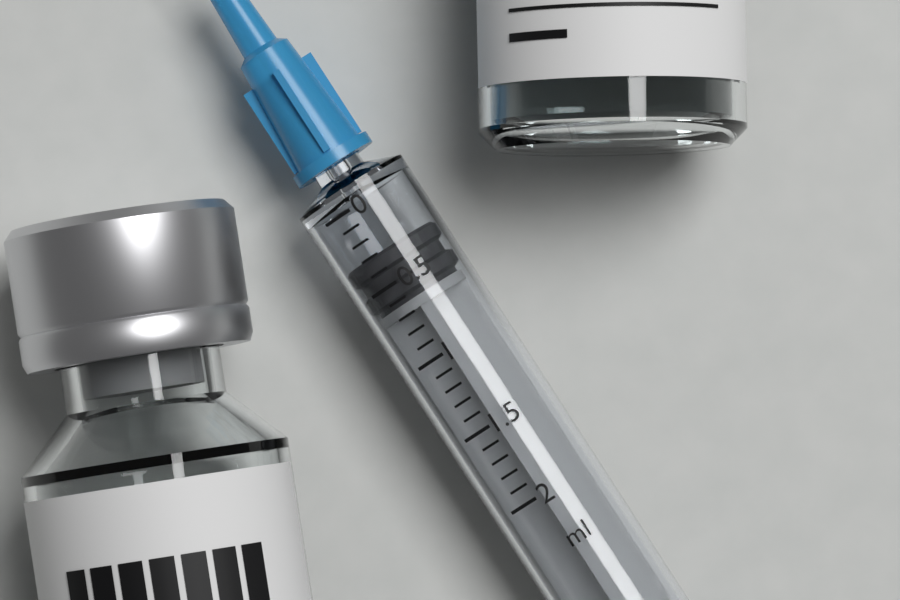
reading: 0.3 ml
